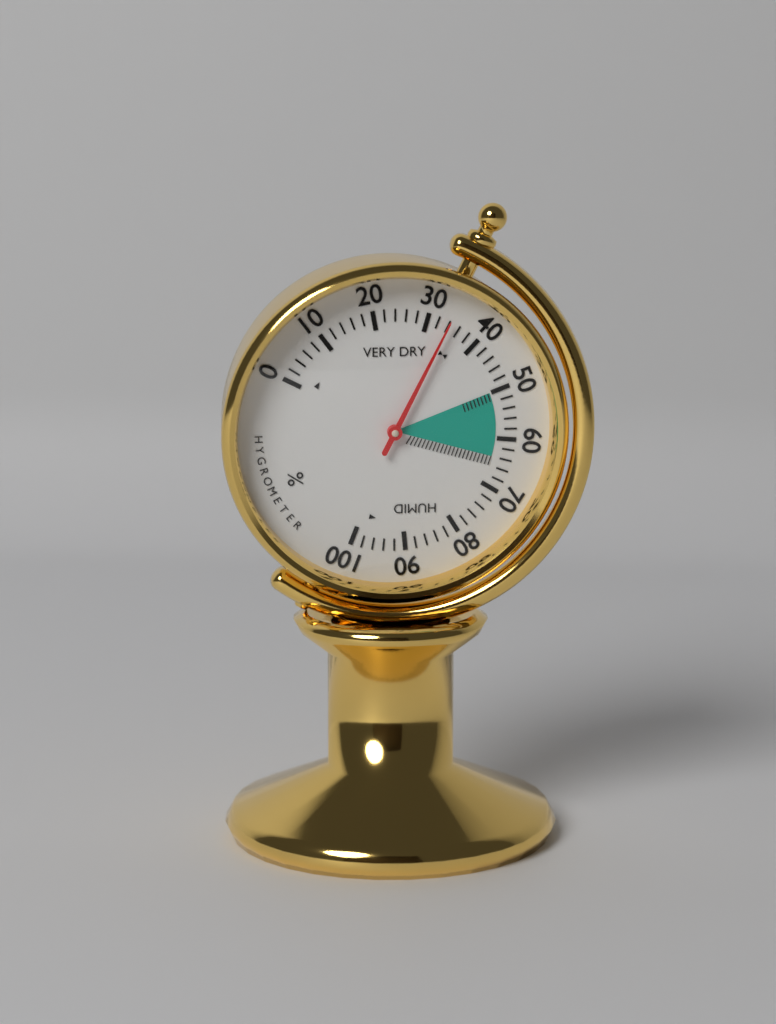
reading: 34 %
